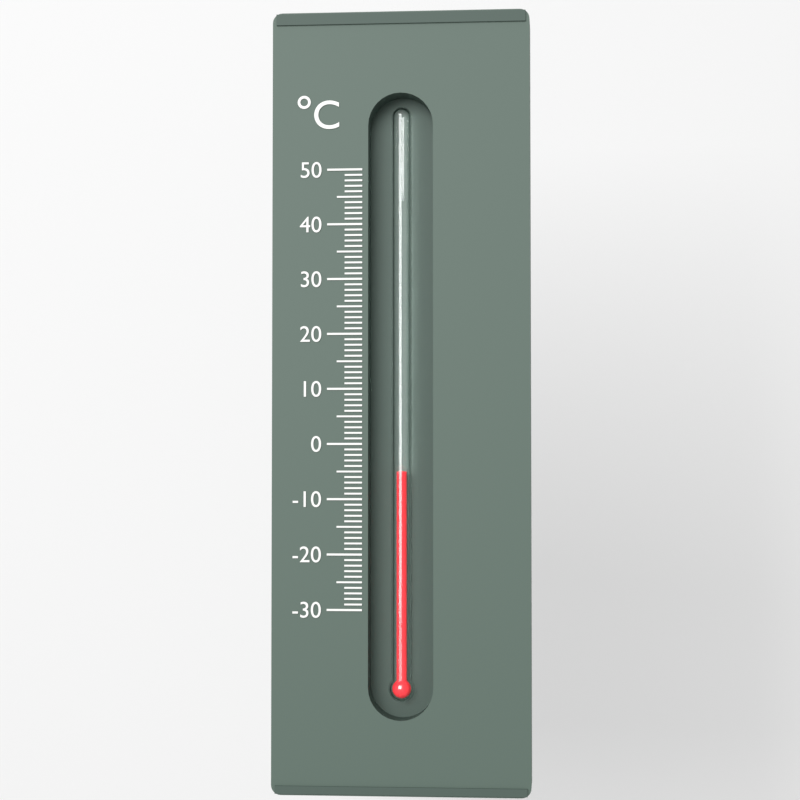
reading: -5 °C
